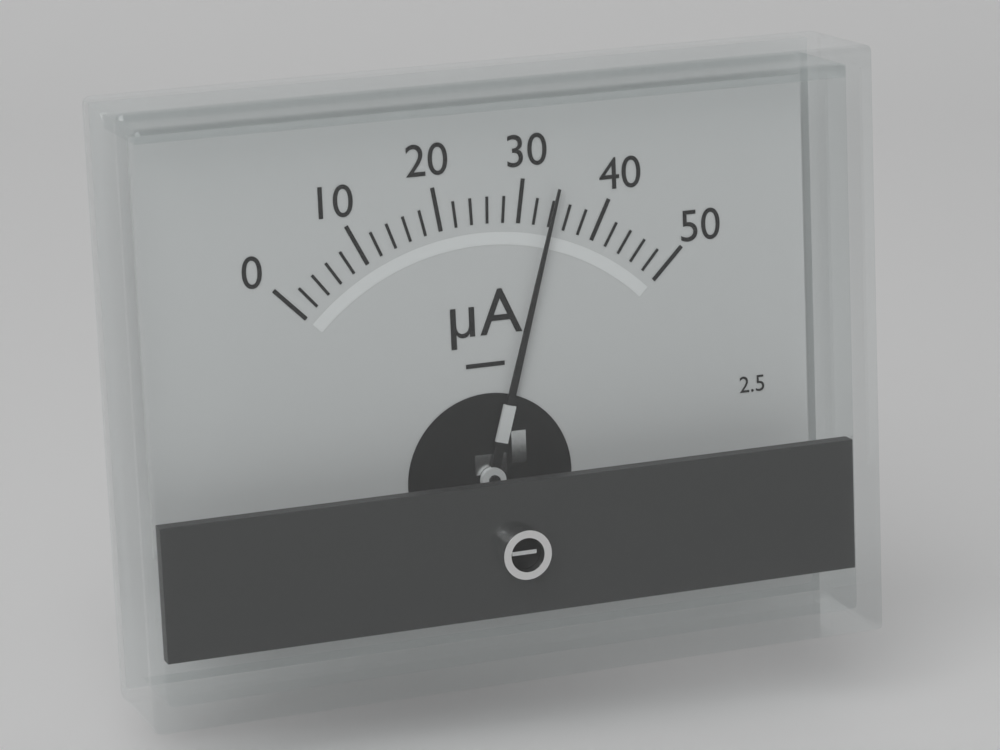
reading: 34 µA
